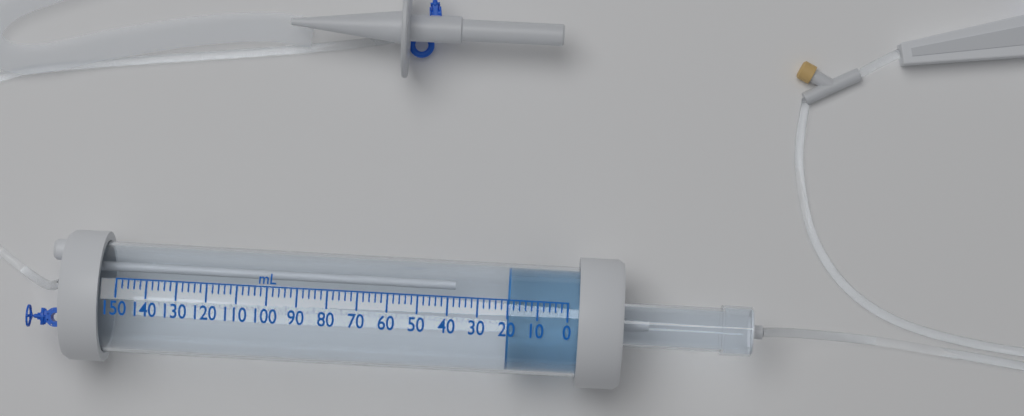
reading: 20 mL
